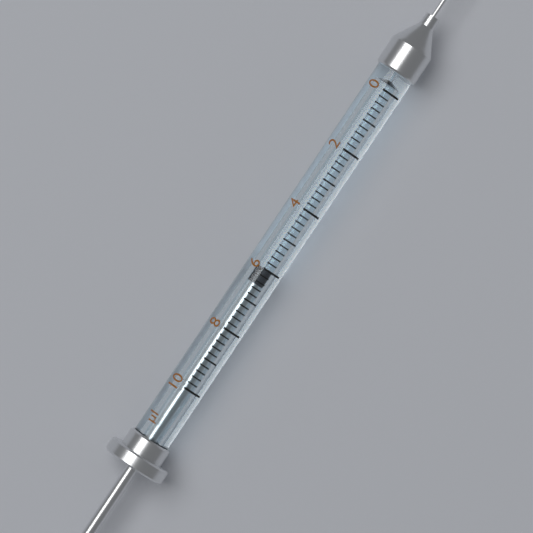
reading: 6.0 µl
